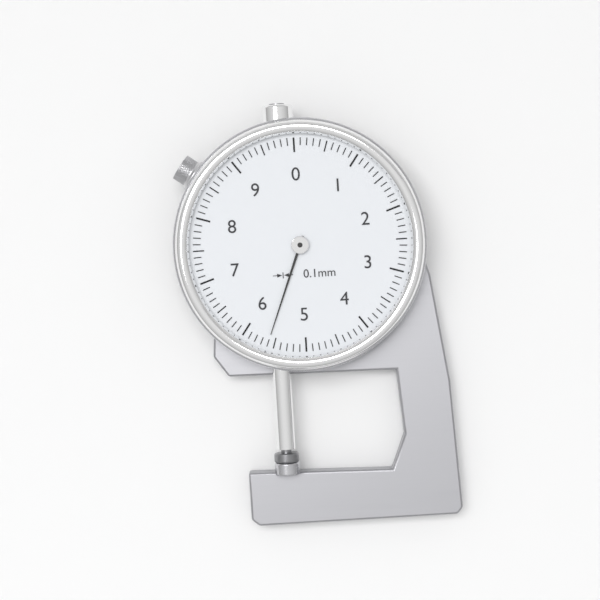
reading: 5.6 mm
